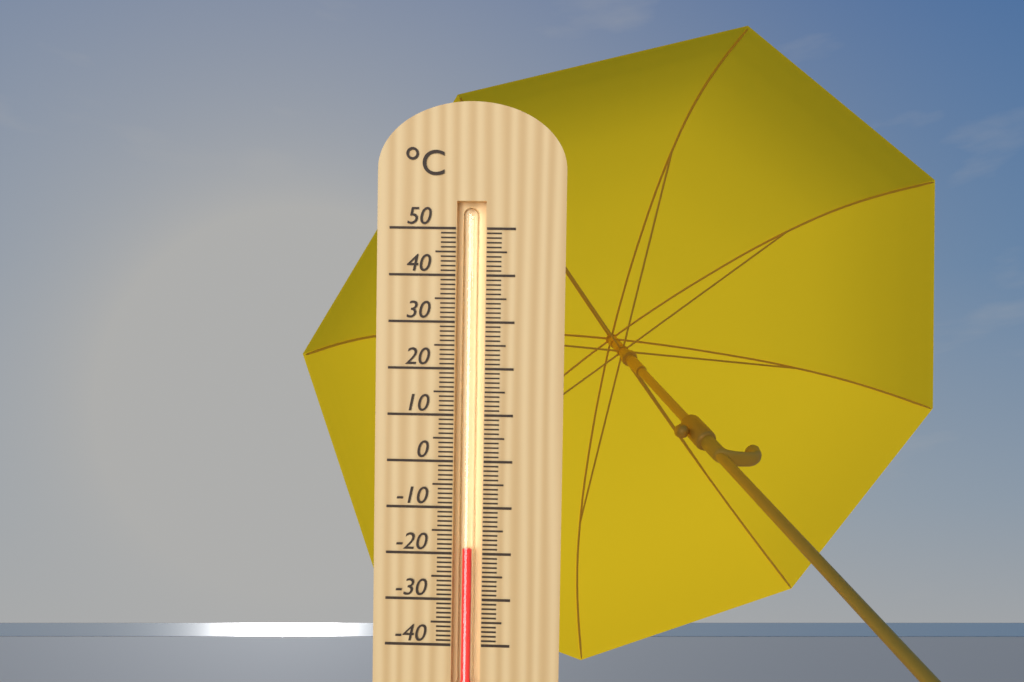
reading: -19 °C
